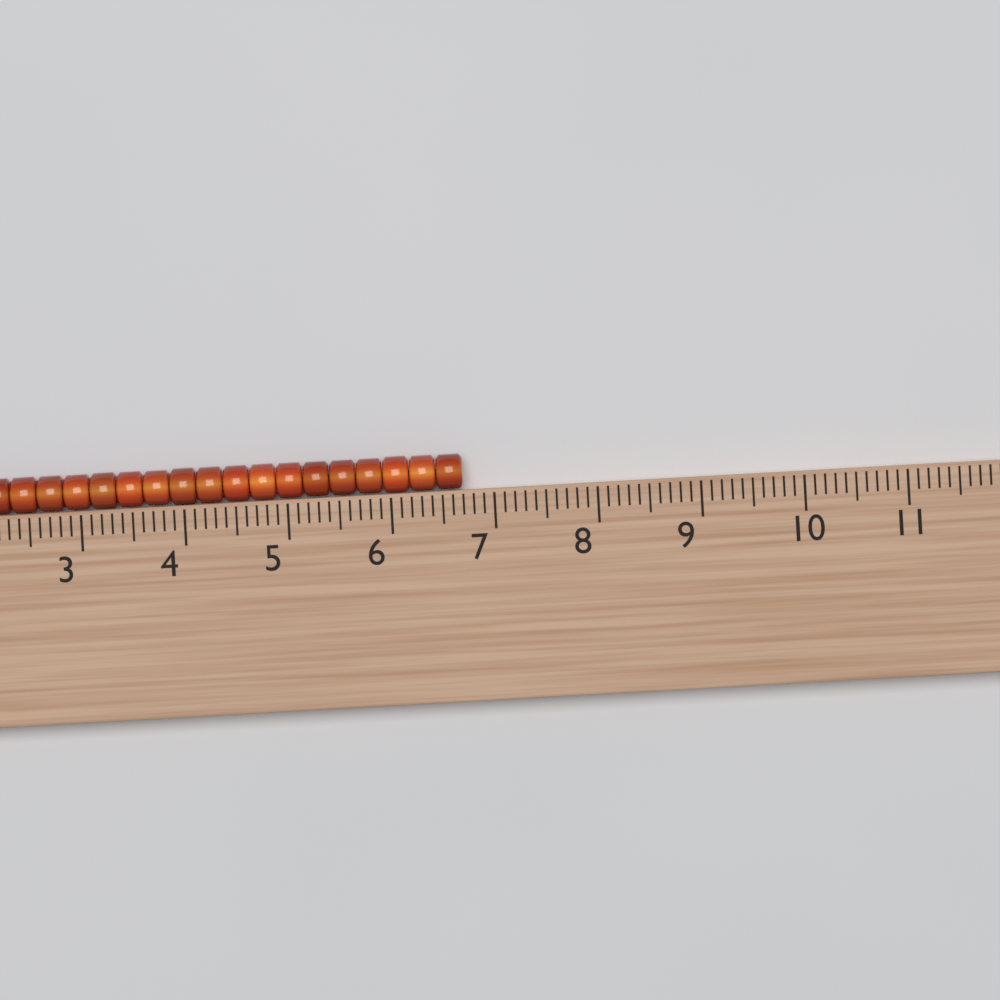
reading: 6.7 (no unit)
